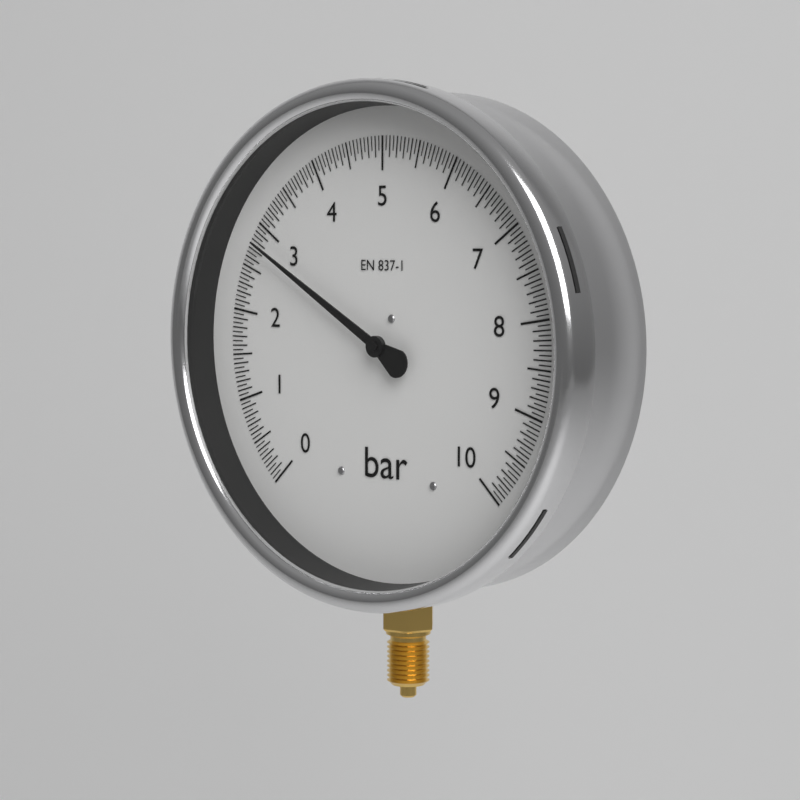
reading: 2.80 bar
